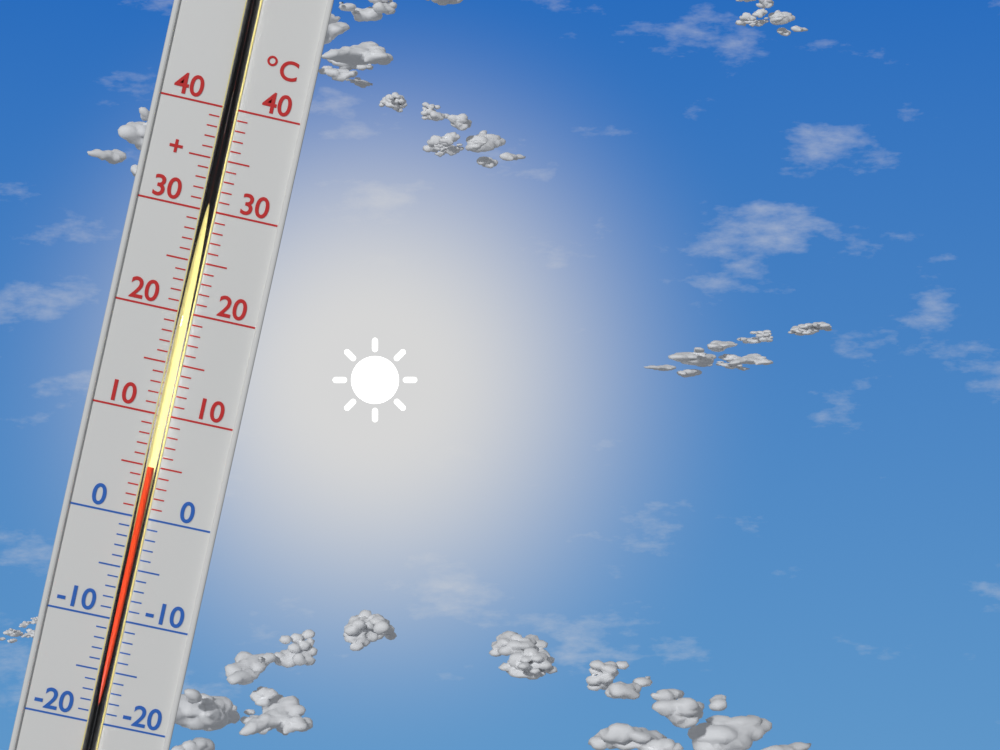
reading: 5 °C
